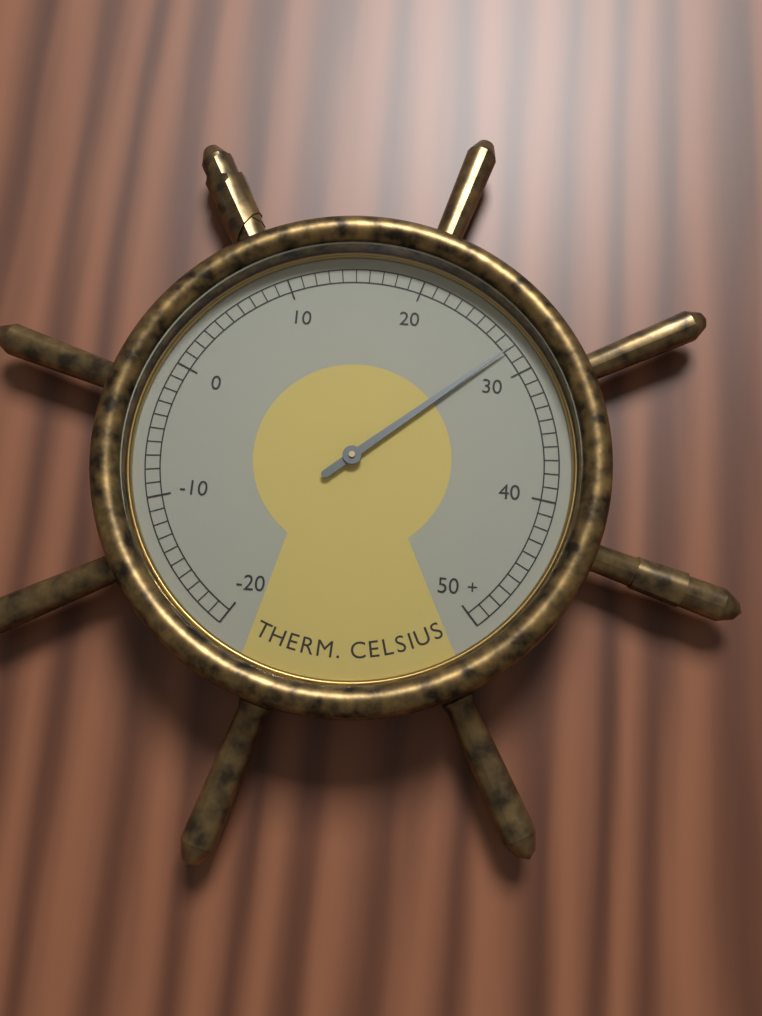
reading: 28 °C
